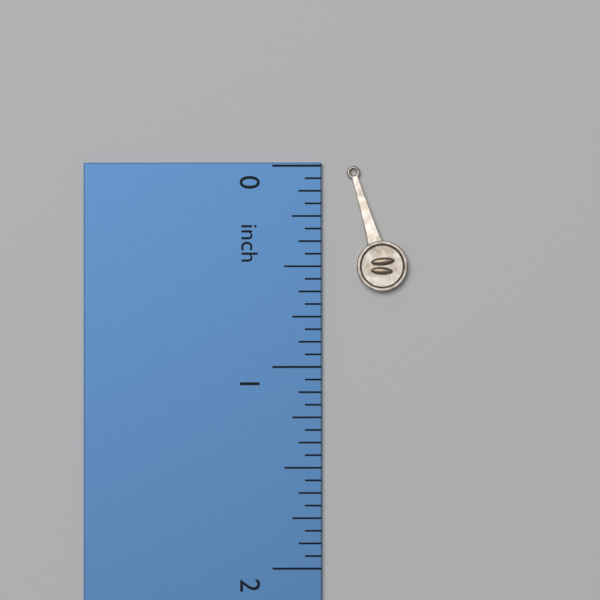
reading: 0.6250 inch
